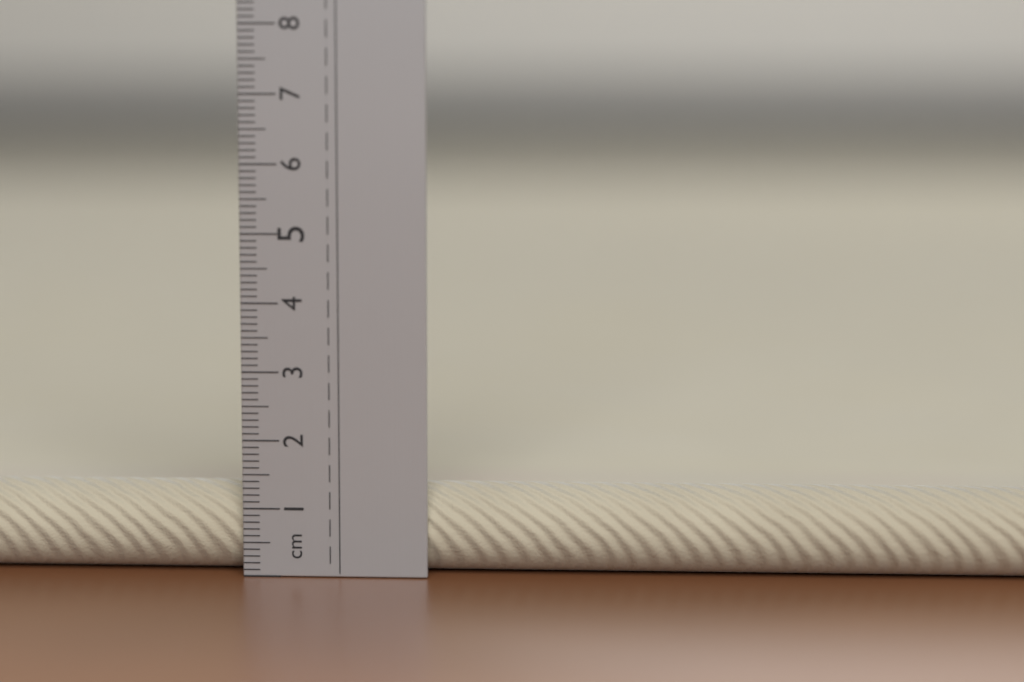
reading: 1.3 cm
